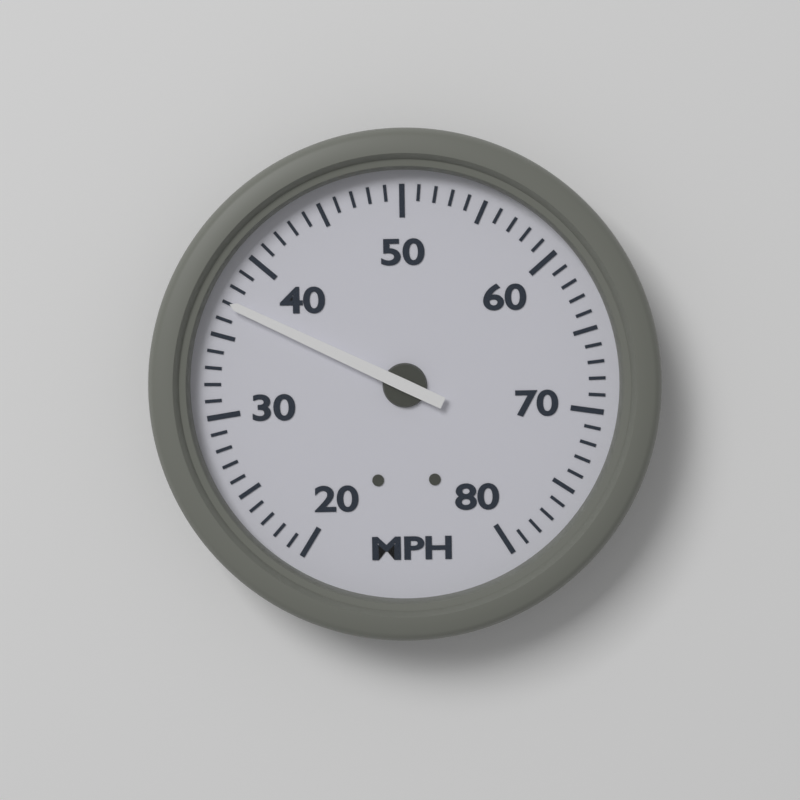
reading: 37 MPH
